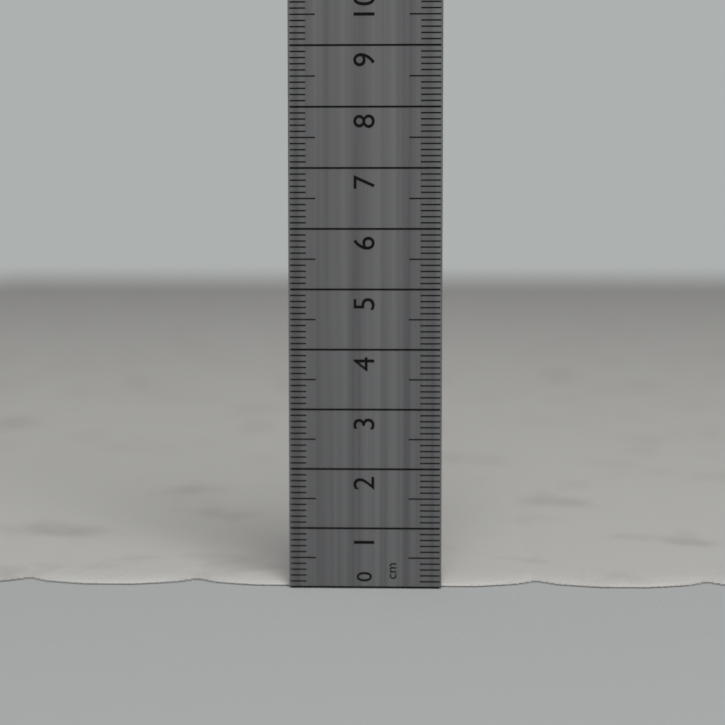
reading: 0.1 cm
